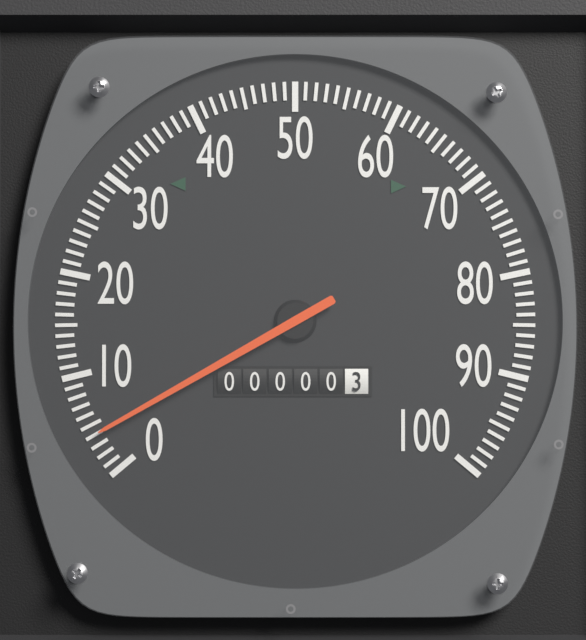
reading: 4 (no unit)
